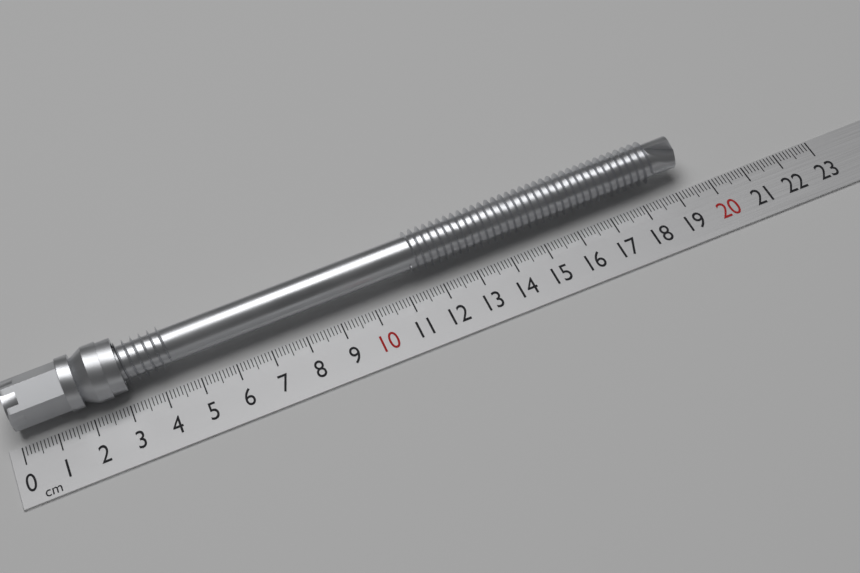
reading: 19.4 cm
